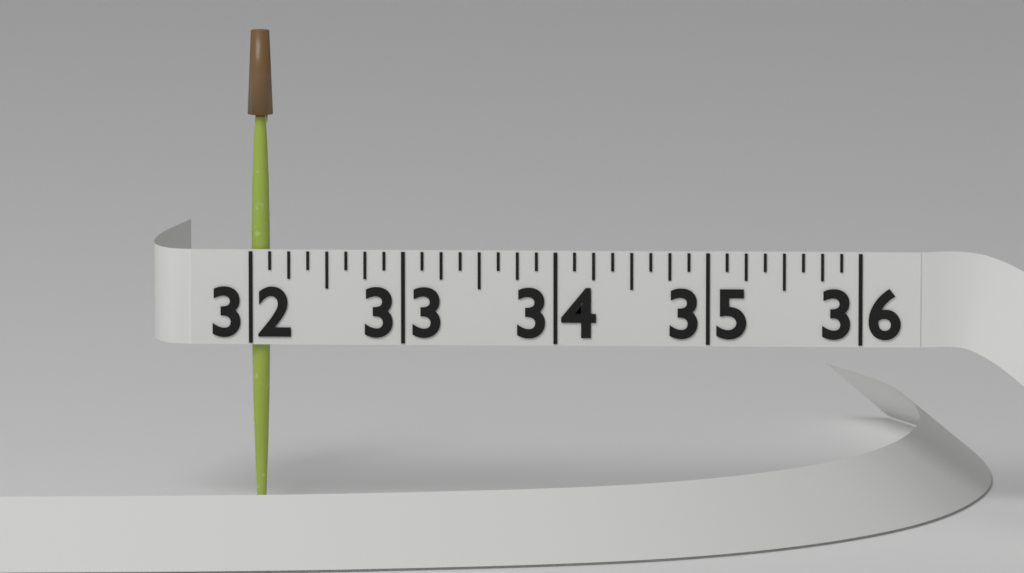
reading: 32.125 (no unit)
